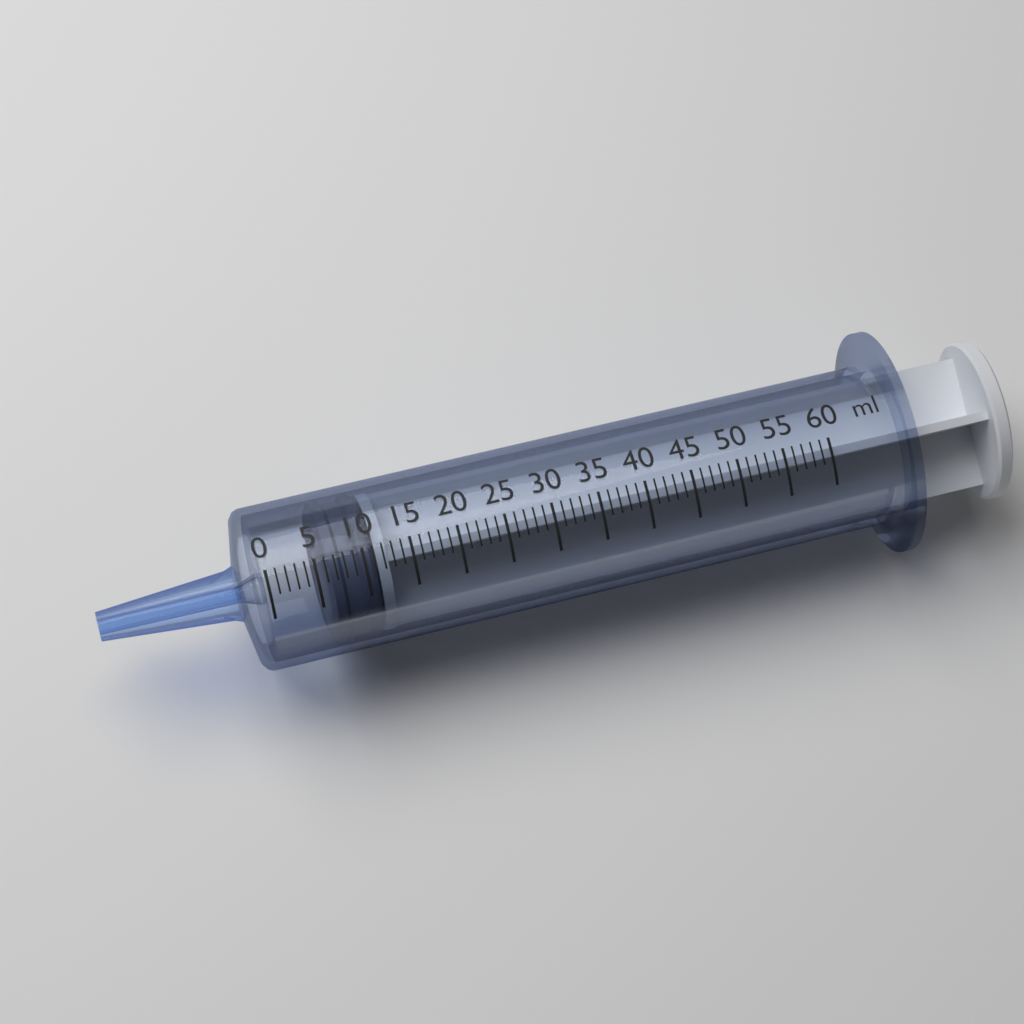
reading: 6 ml
